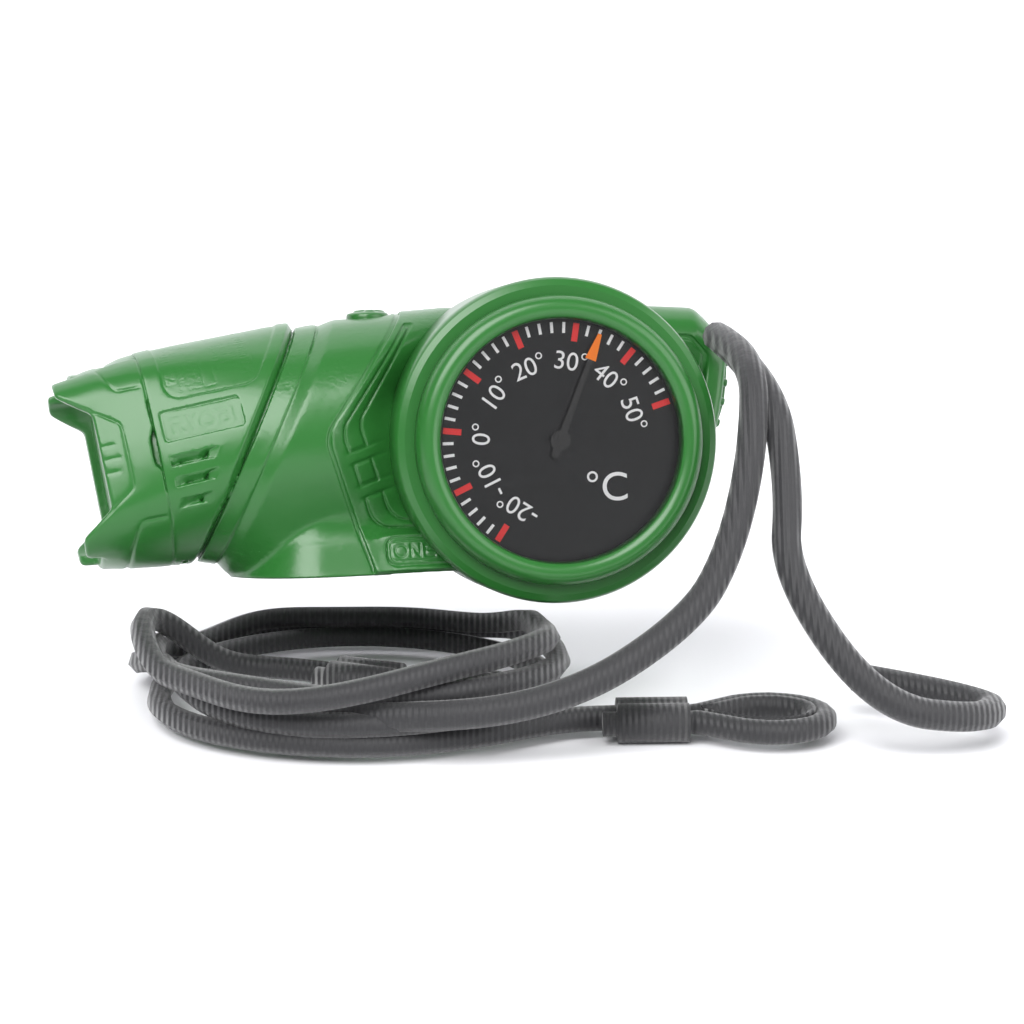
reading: 34 °C
